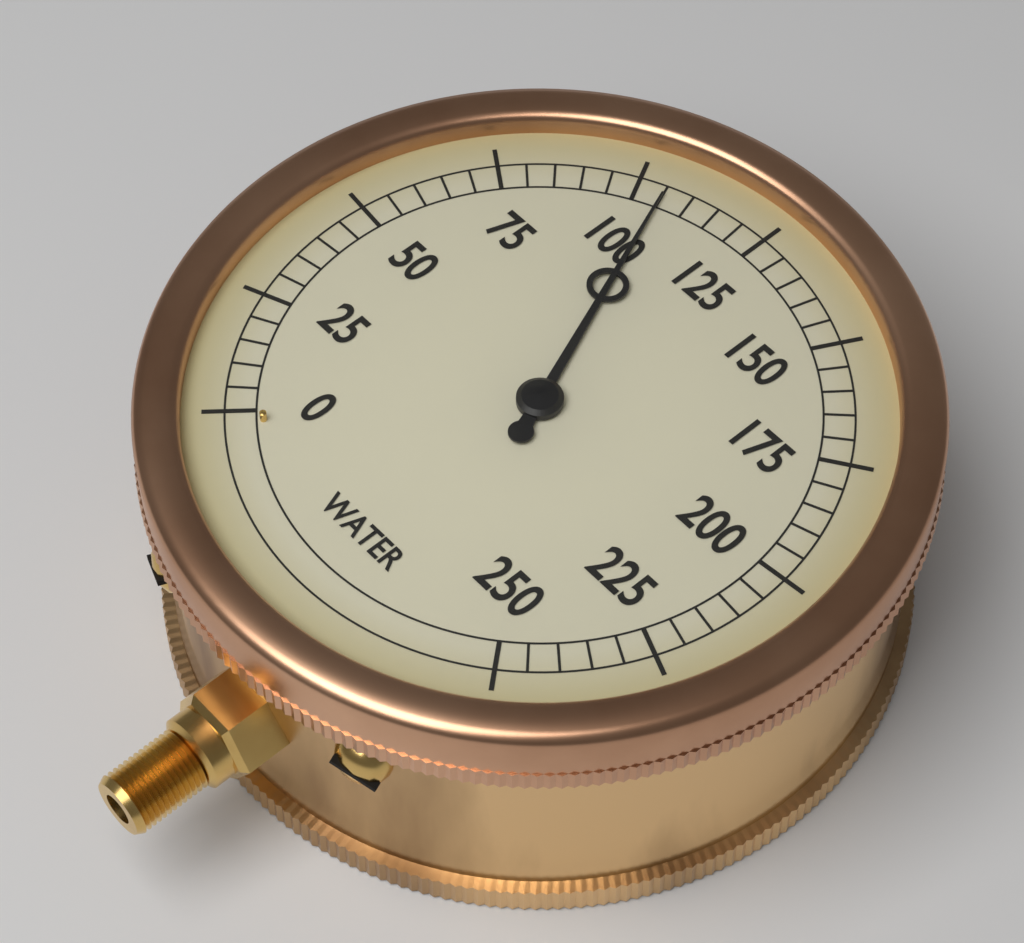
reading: 105 (no unit)
